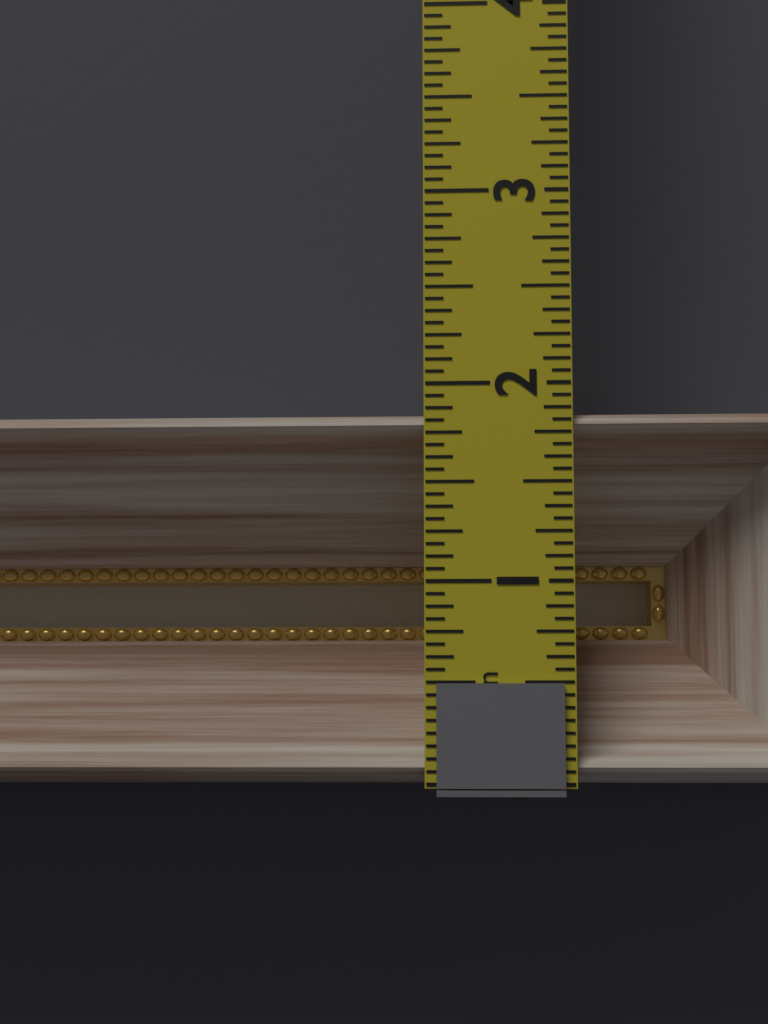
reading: 1.8750 in
